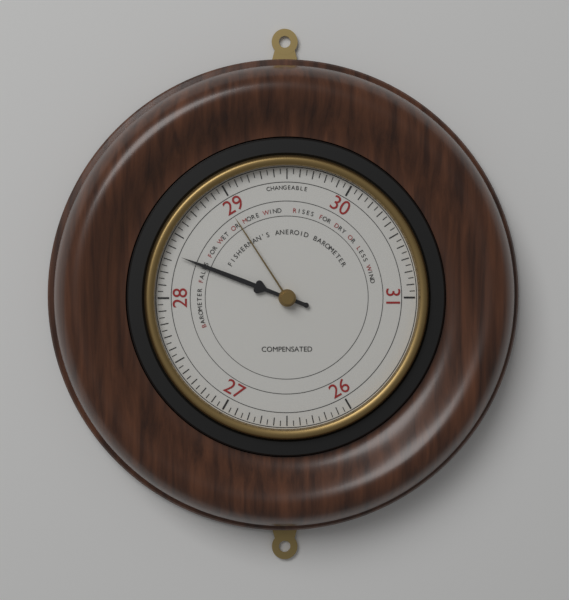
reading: 28.35 (no unit)
